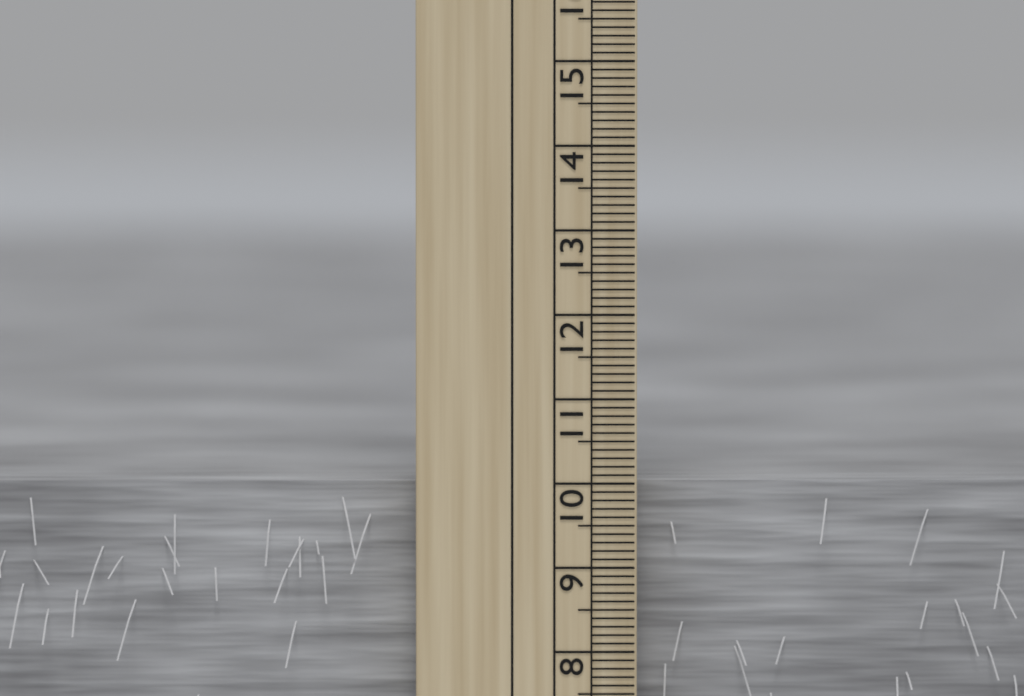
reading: 10.0 cm
